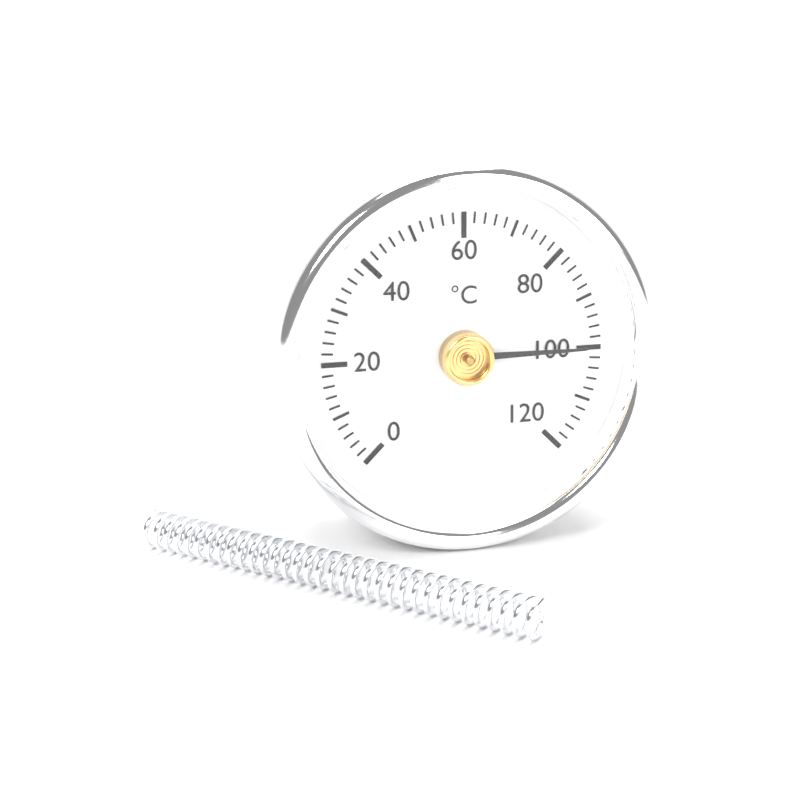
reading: 100 °C
